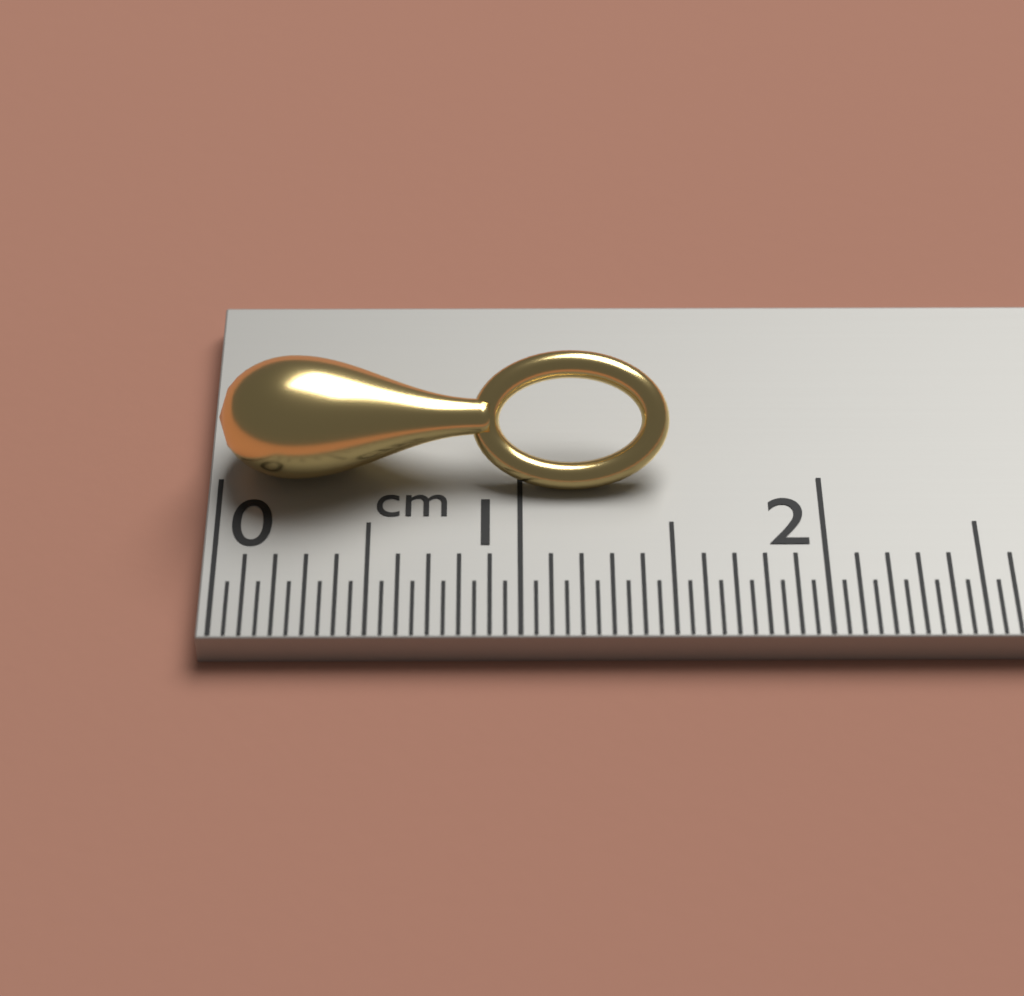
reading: 1.50 cm
